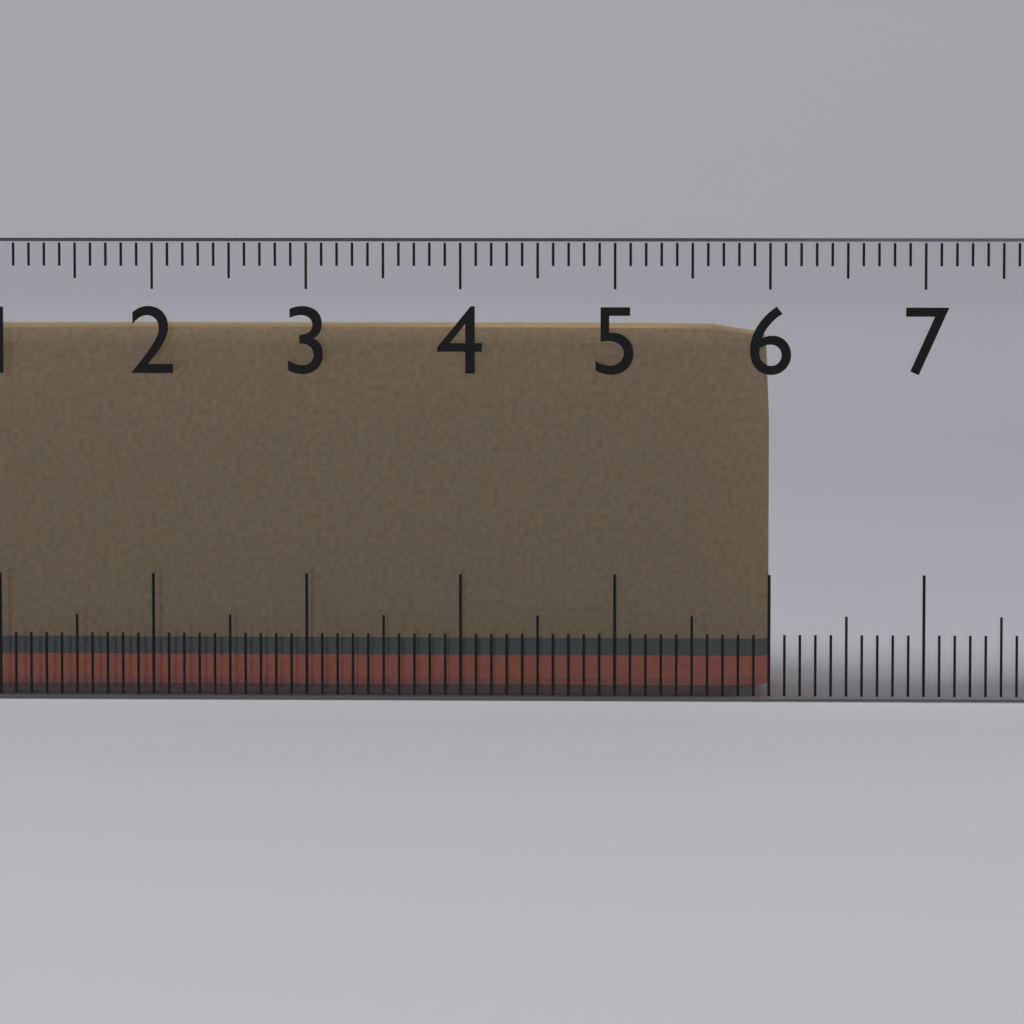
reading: 6.0 cm
